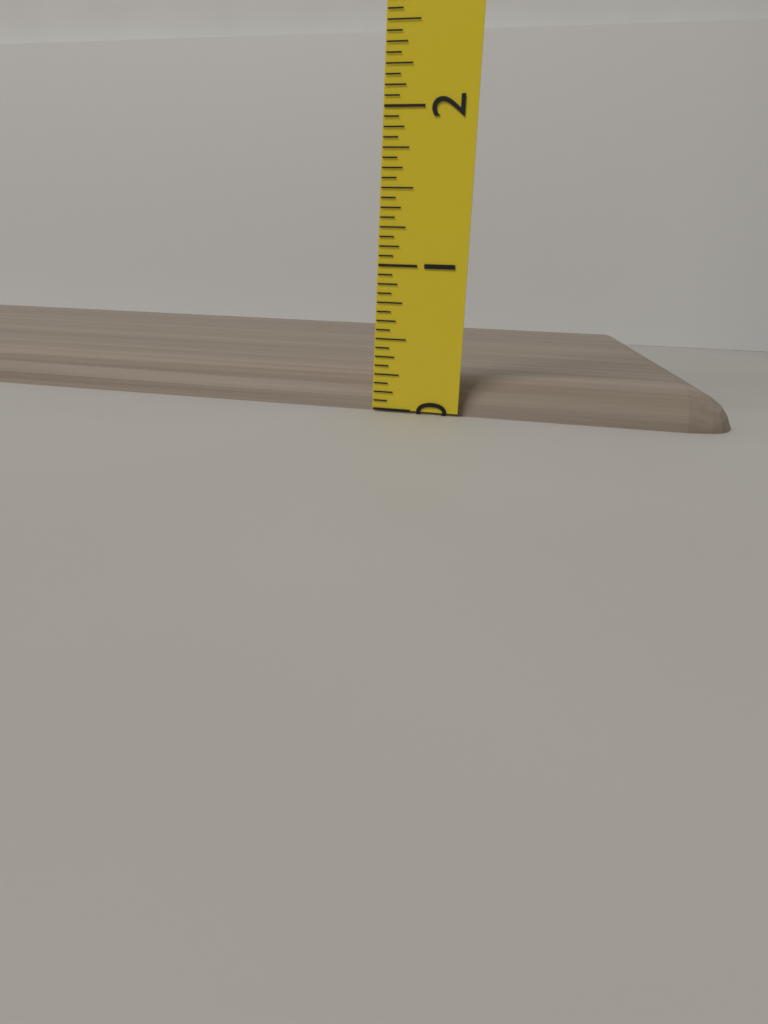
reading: 0.2500 (no unit)
